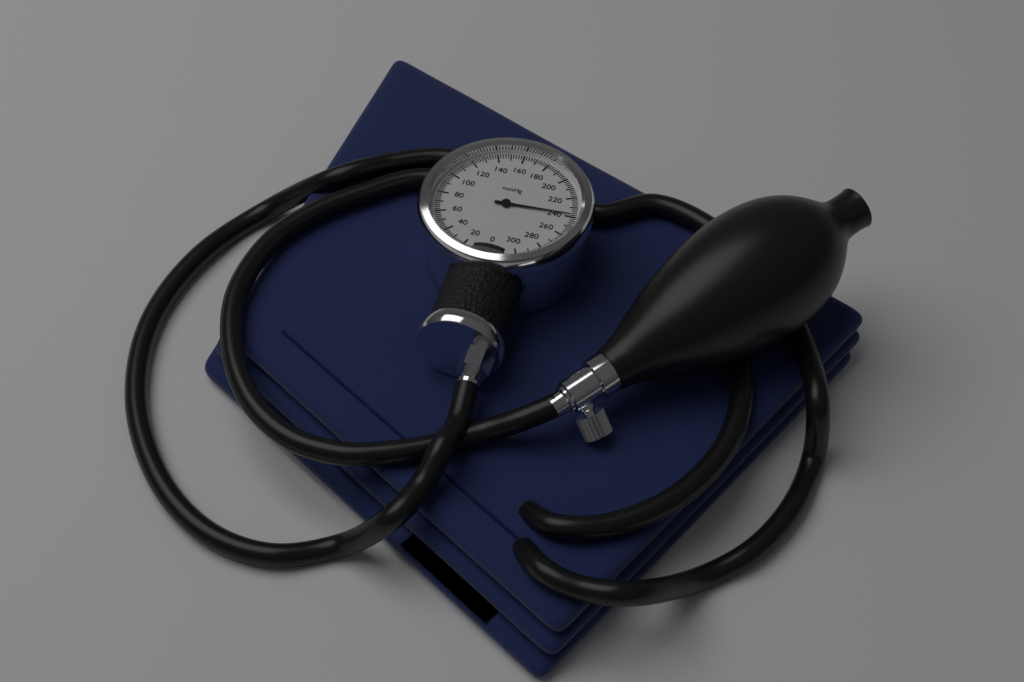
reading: 238 mmHg
